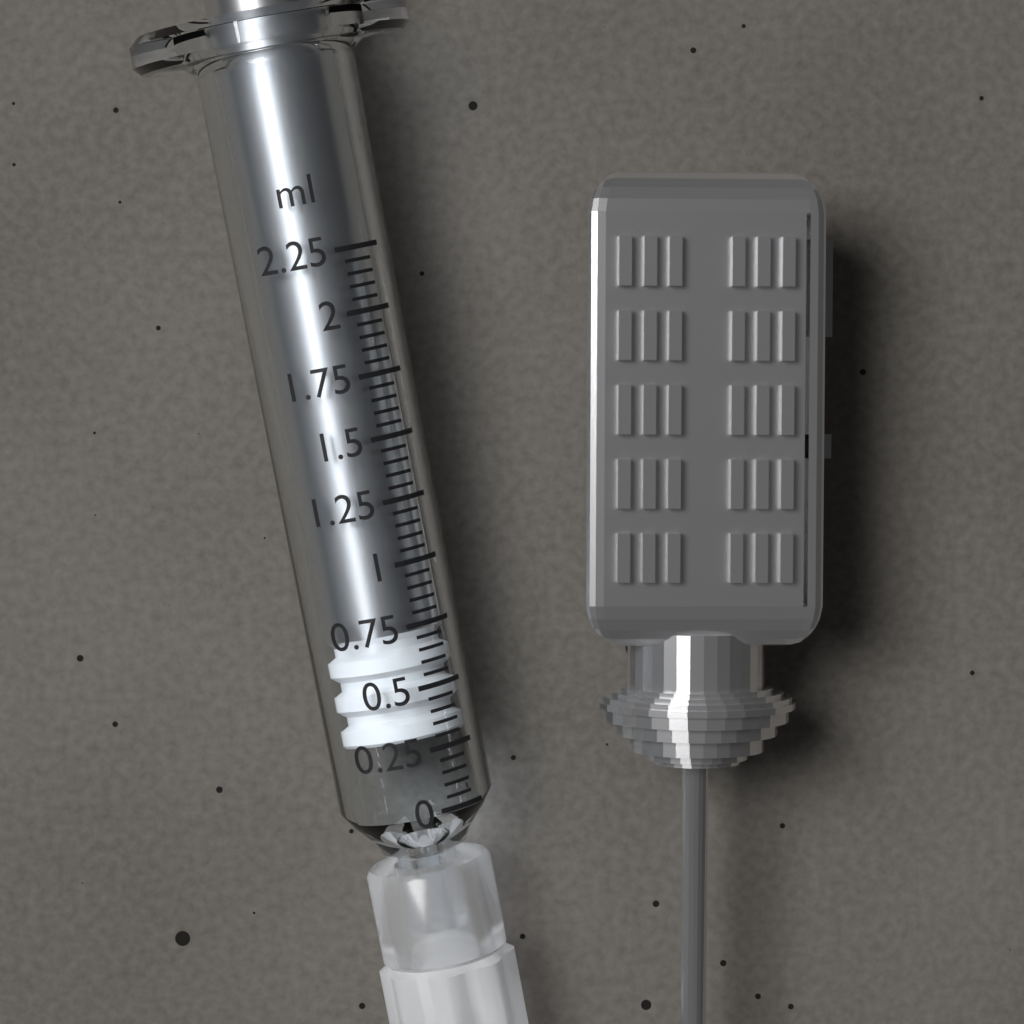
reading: 0.30 ml
